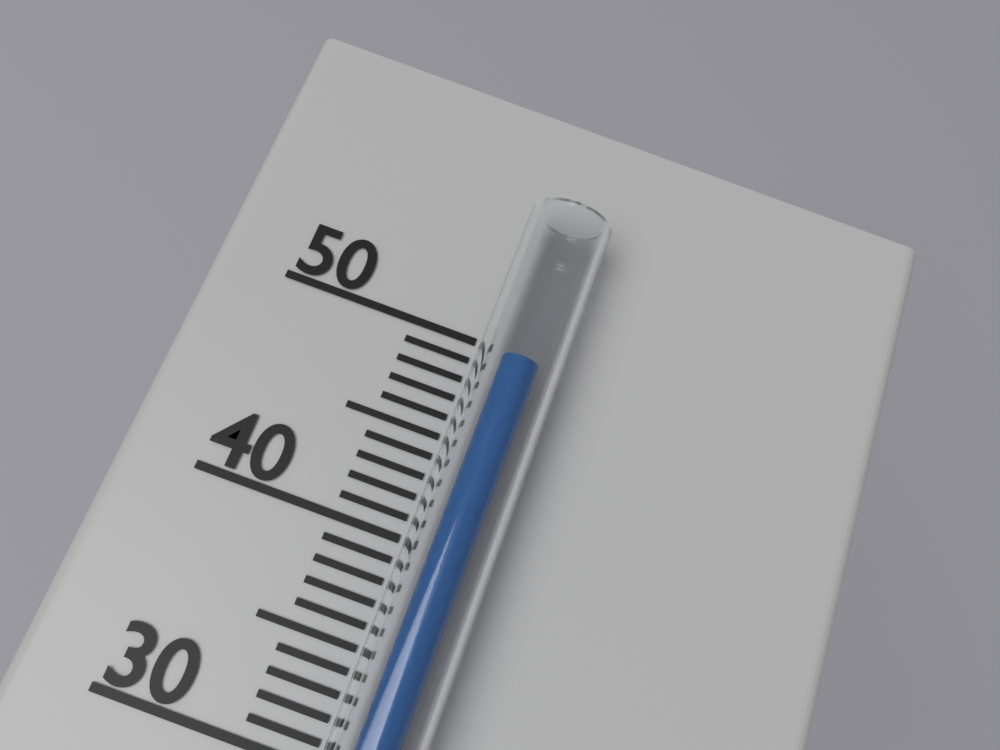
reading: 49 °C
